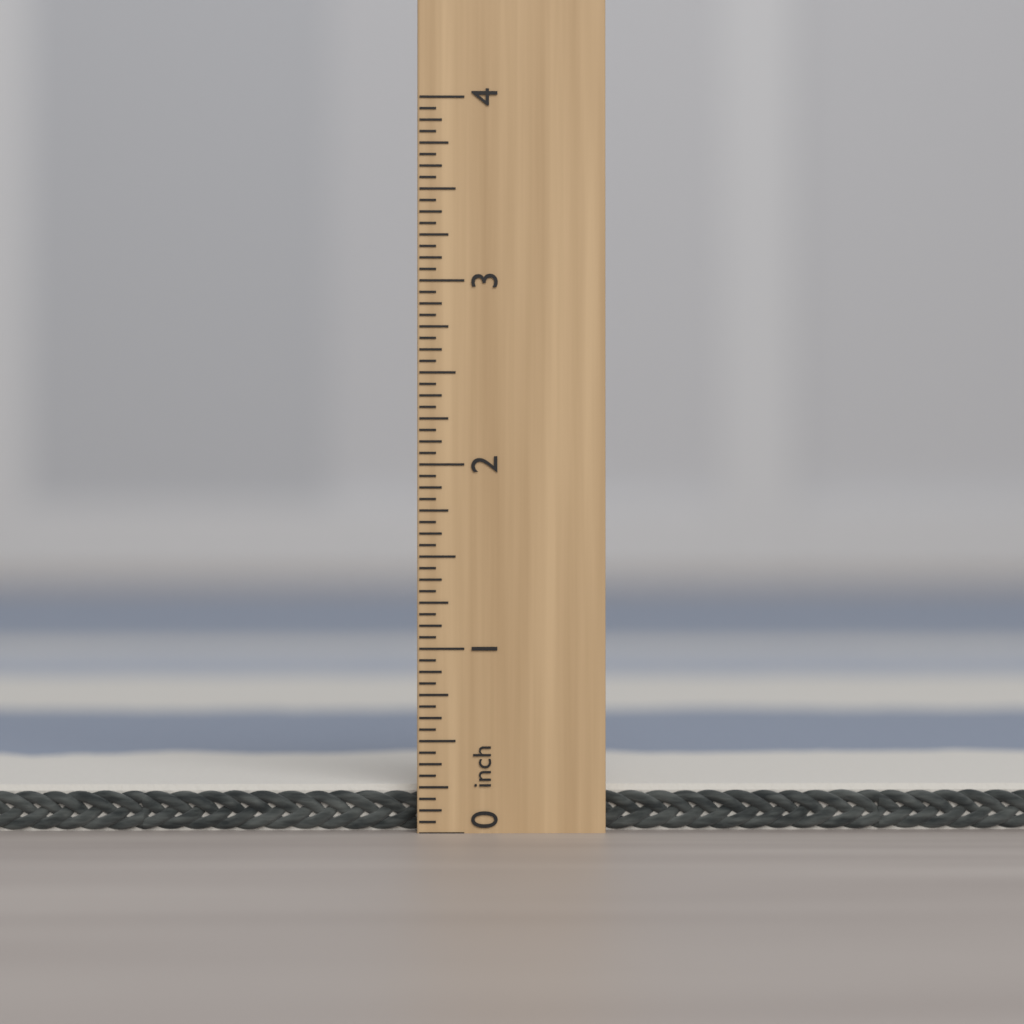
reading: 0.2500 inch
